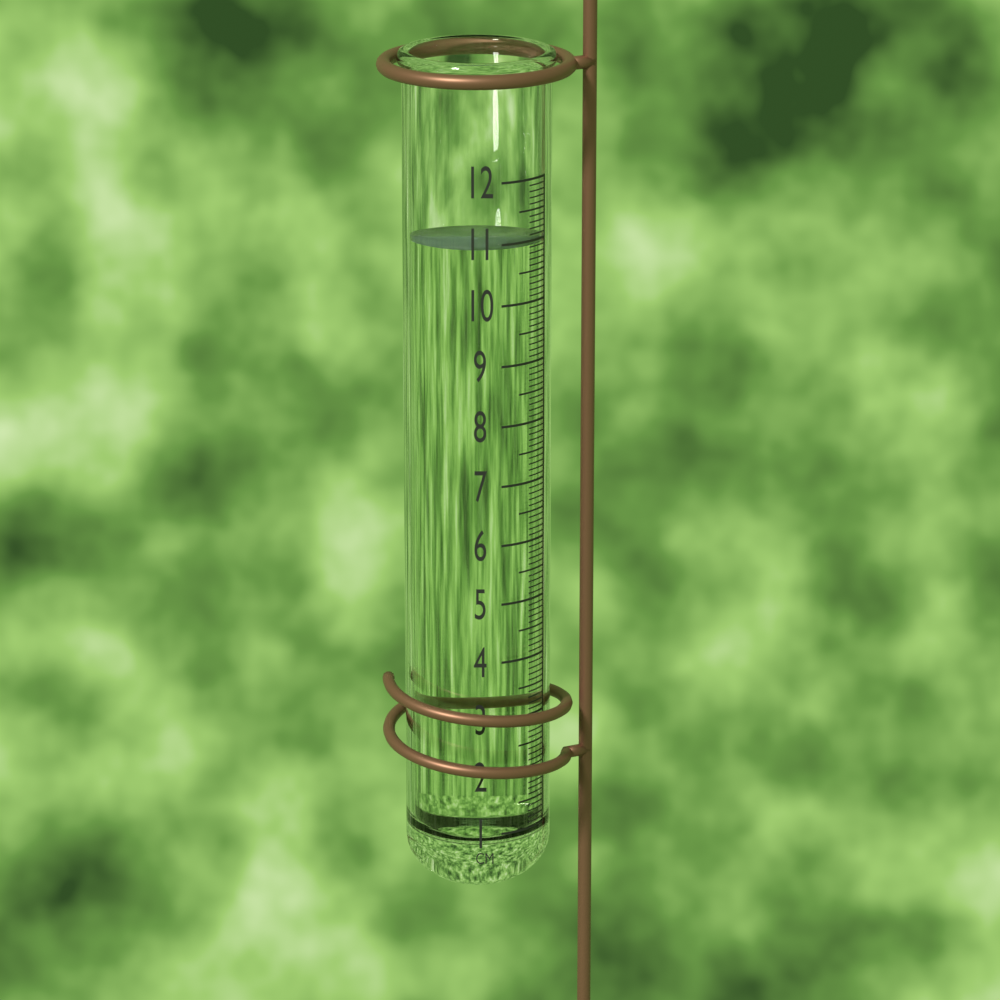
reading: 11.0 cm
